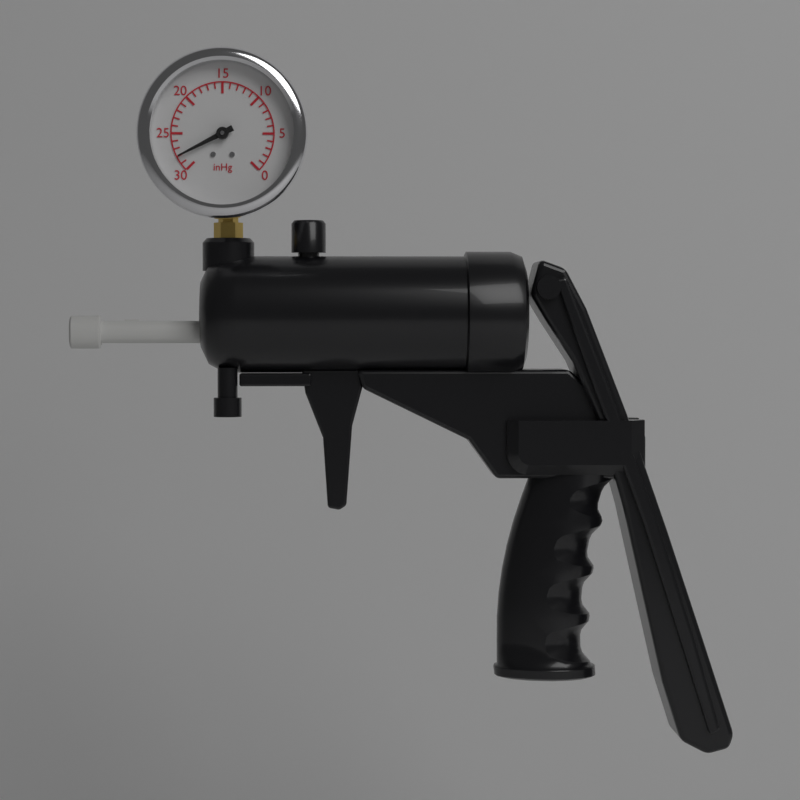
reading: 28 inHg
